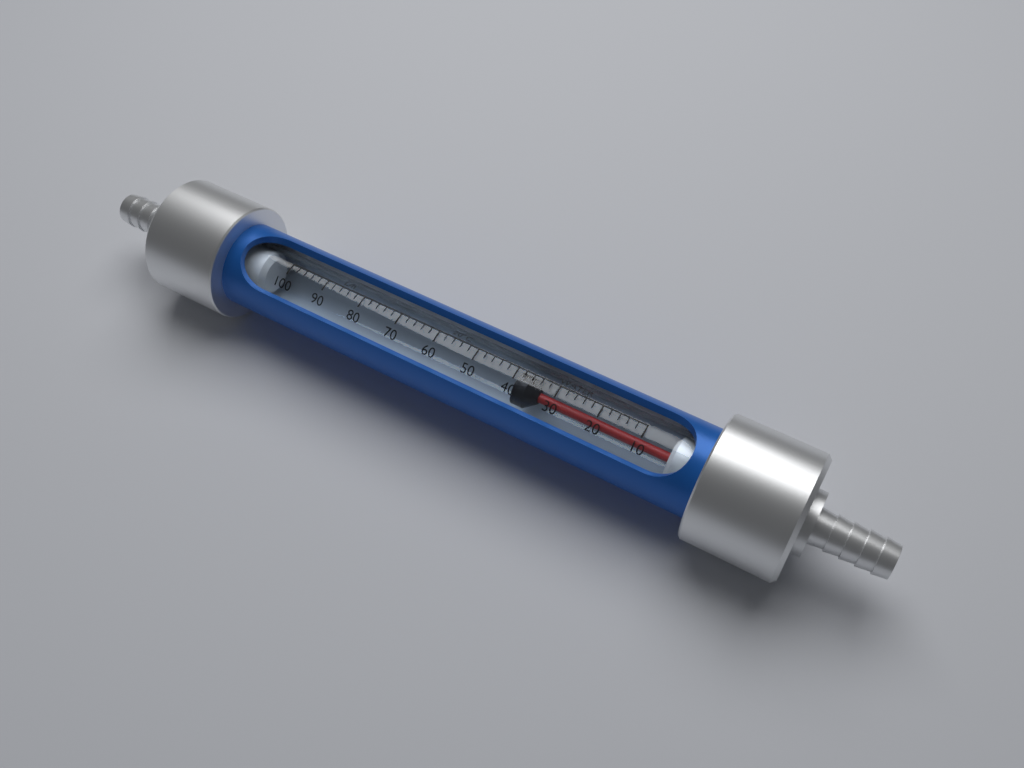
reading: 40 L/h
